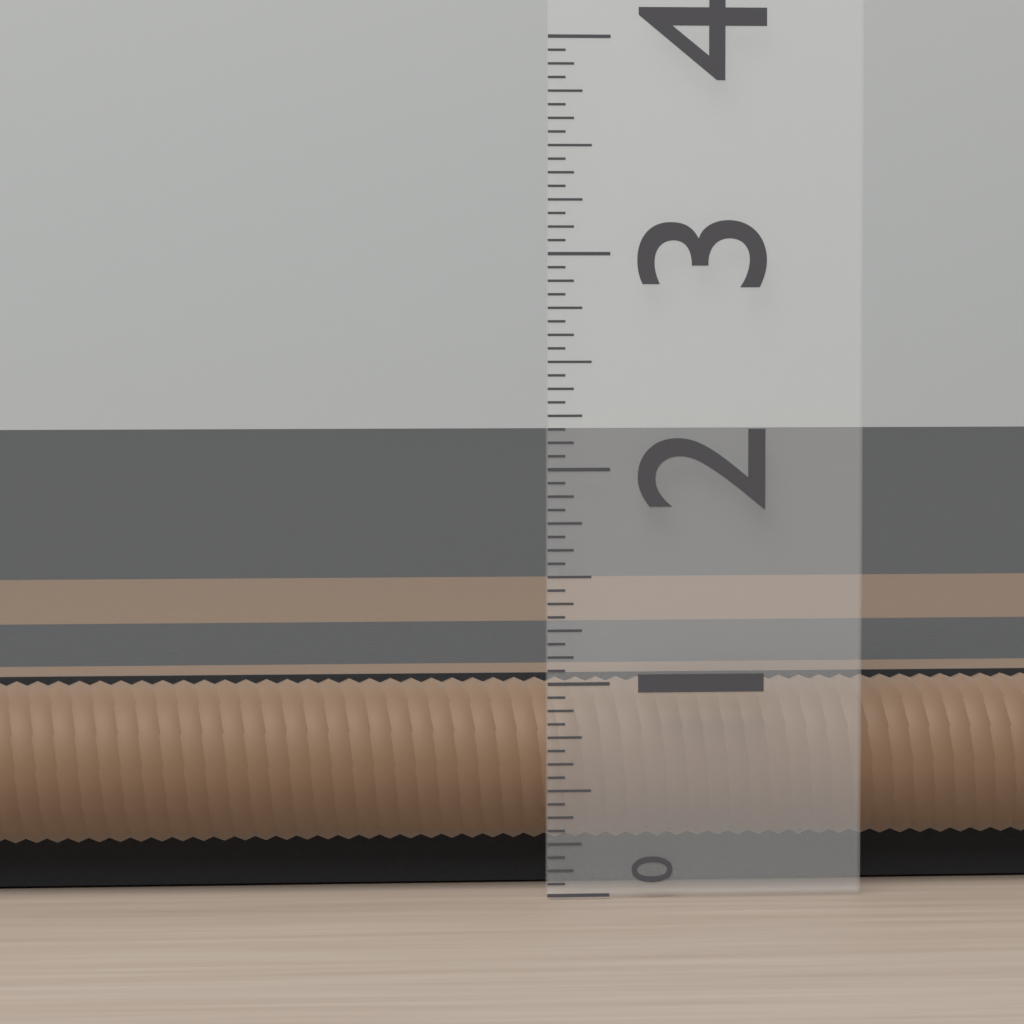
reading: 1.0000 (no unit)
